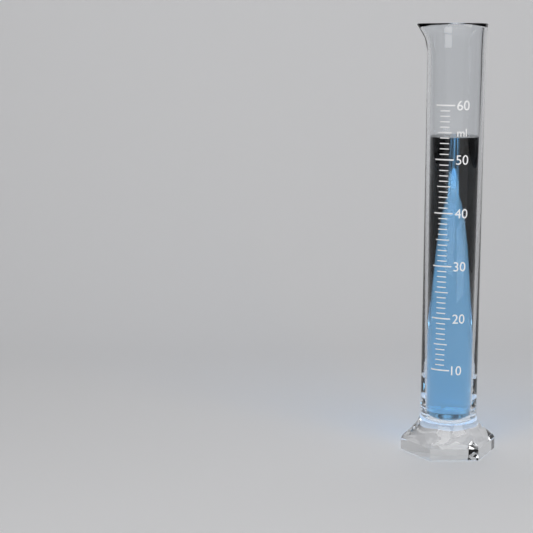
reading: 54 ml
